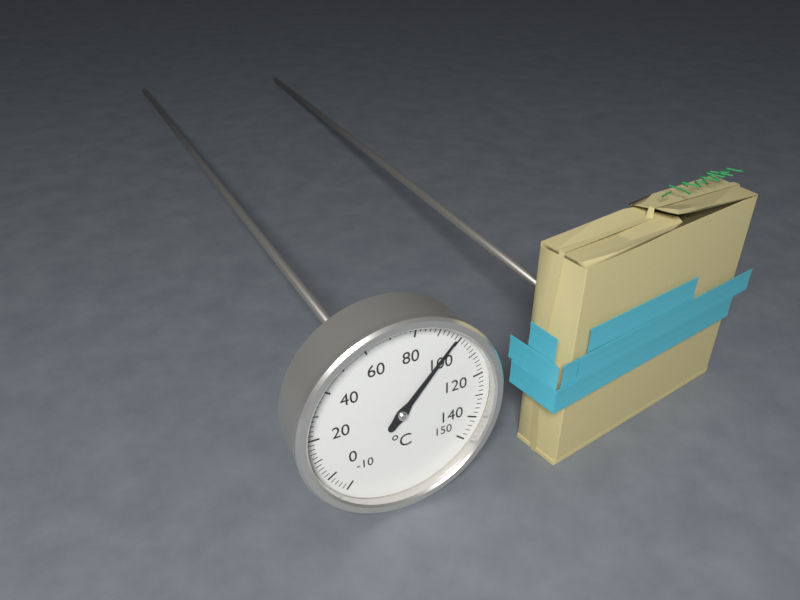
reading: 98 °C
